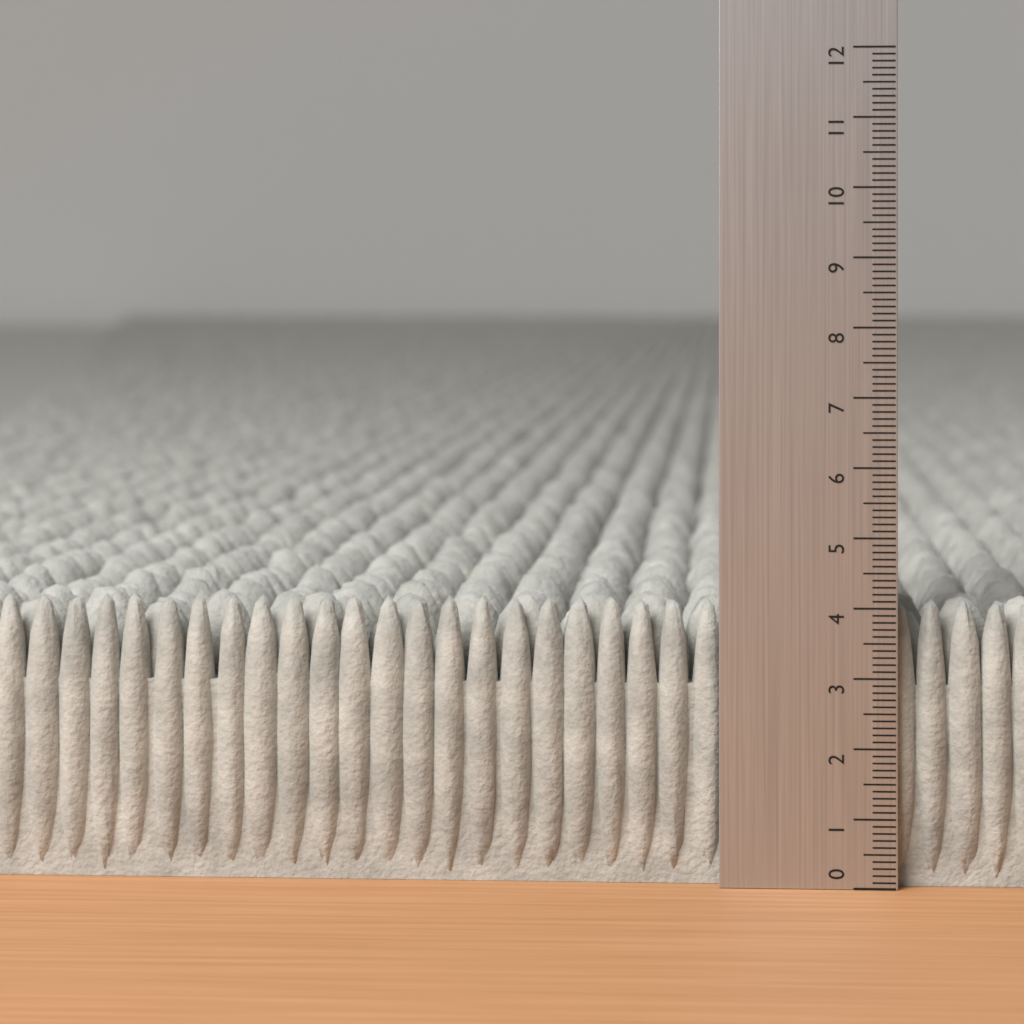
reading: 4.1 (no unit)
